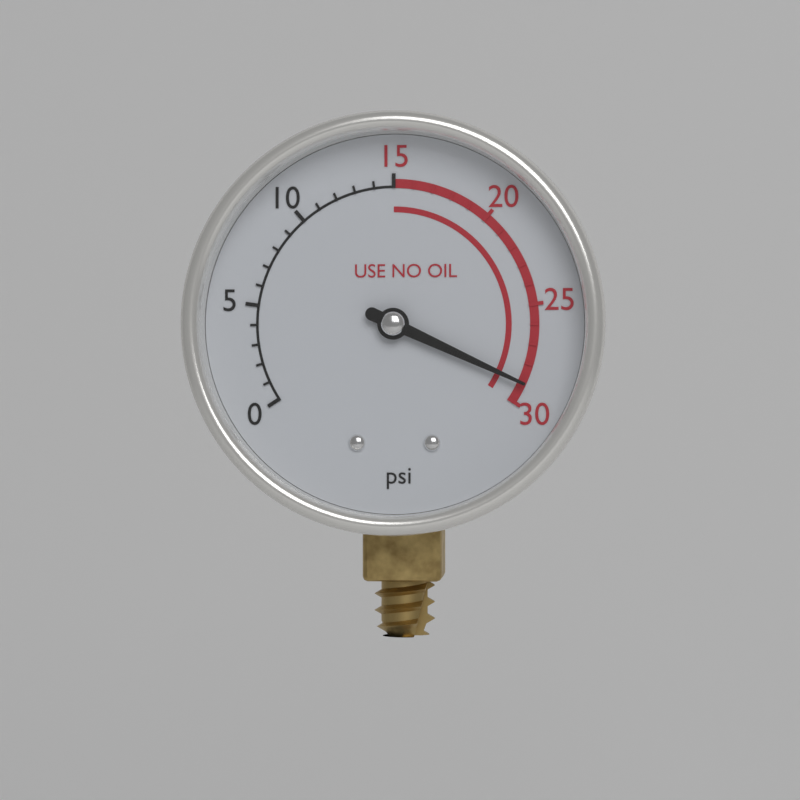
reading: 29 psi
